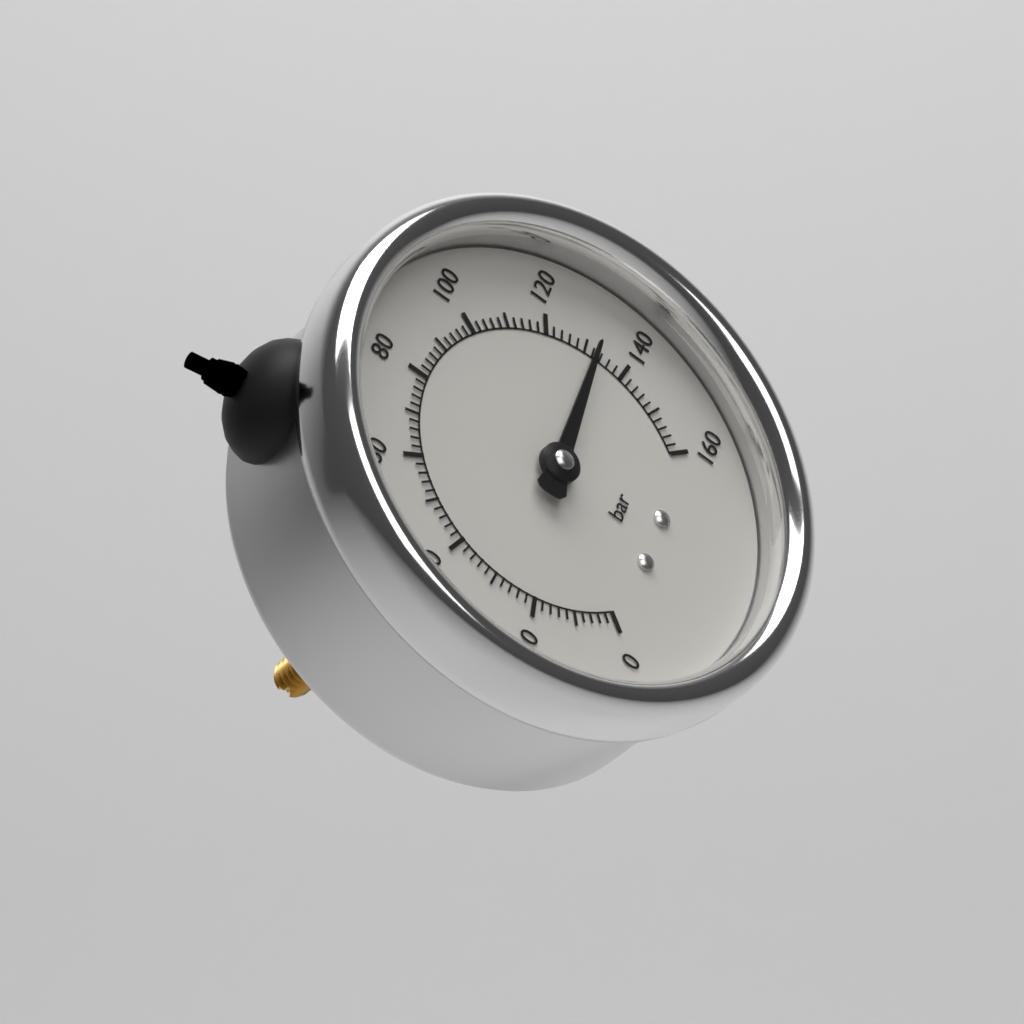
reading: 132 bar
